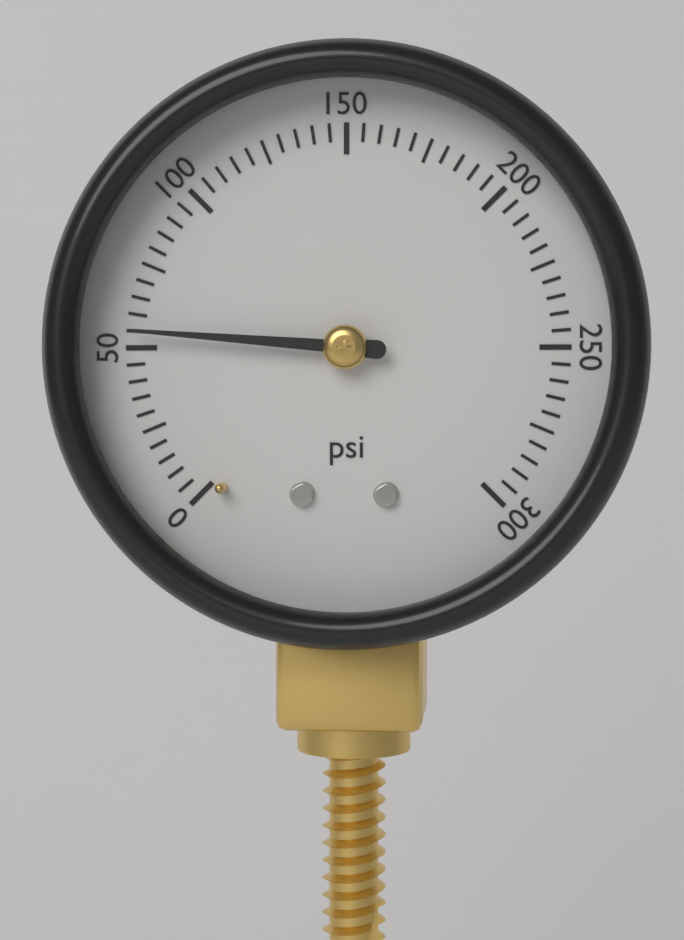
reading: 55 psi
